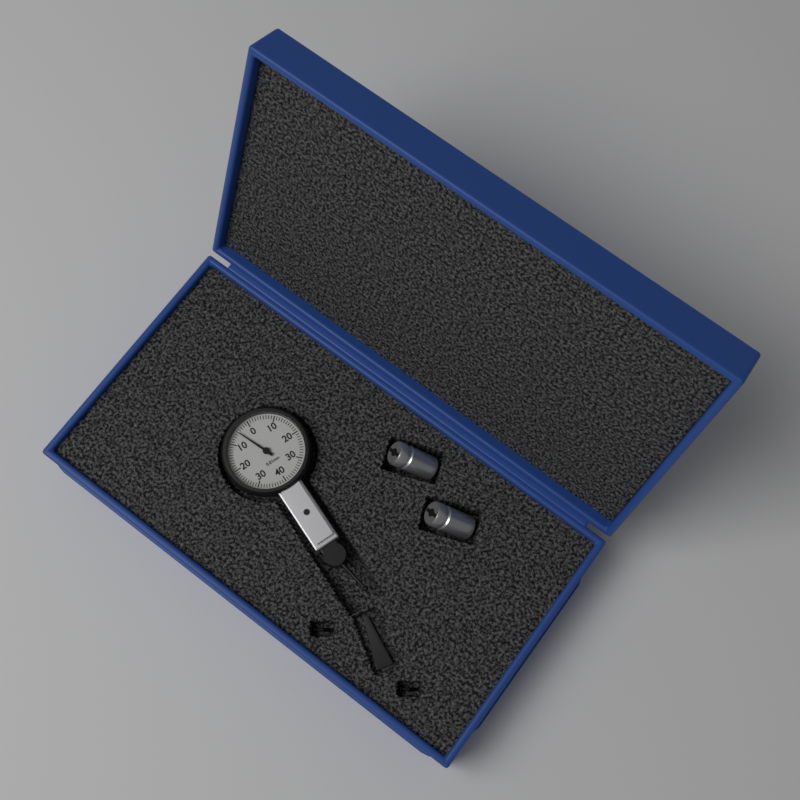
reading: 0.05 mm
